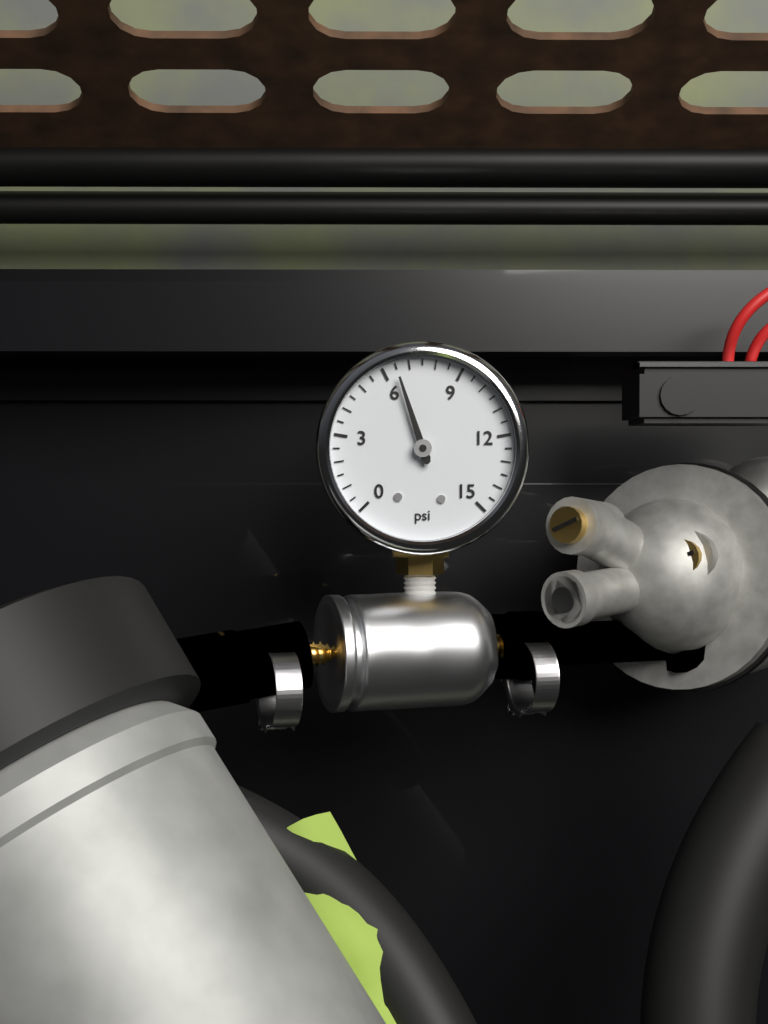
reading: 6.5 psi
